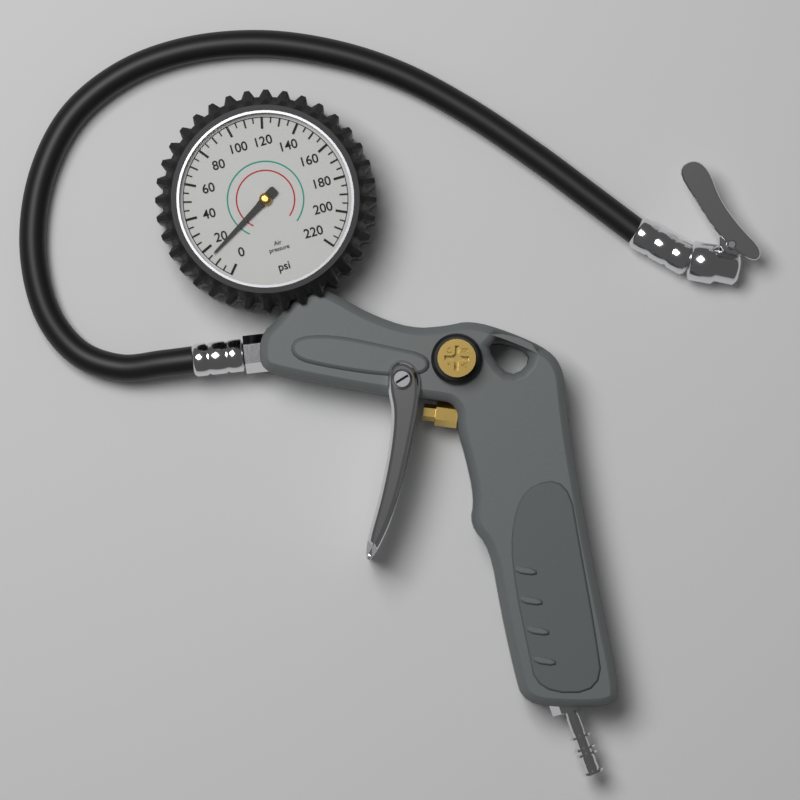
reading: 15 psi
